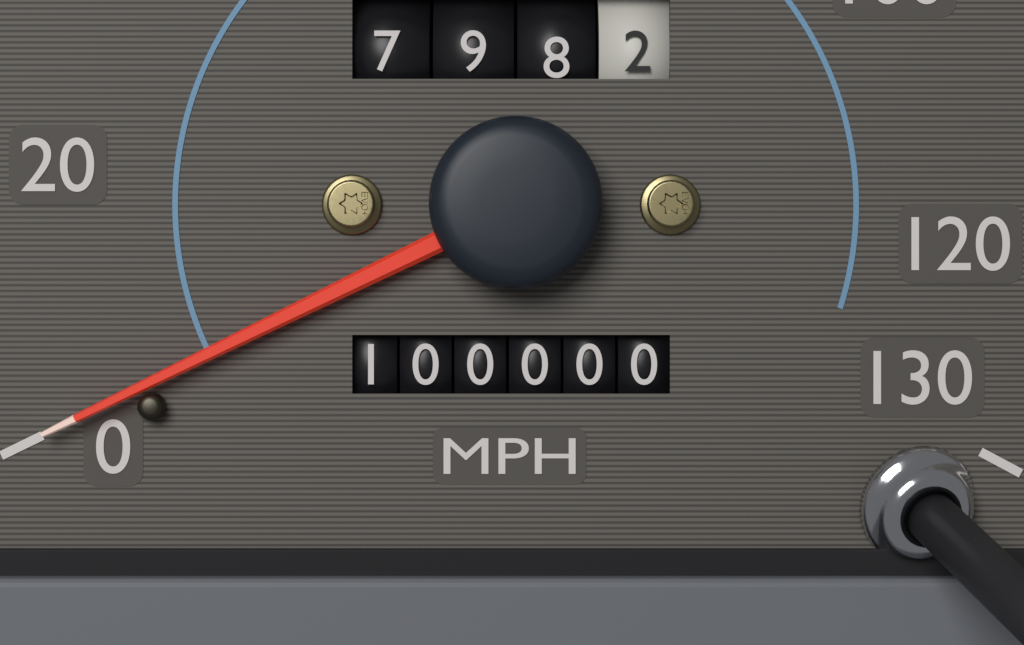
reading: 0 MPH
